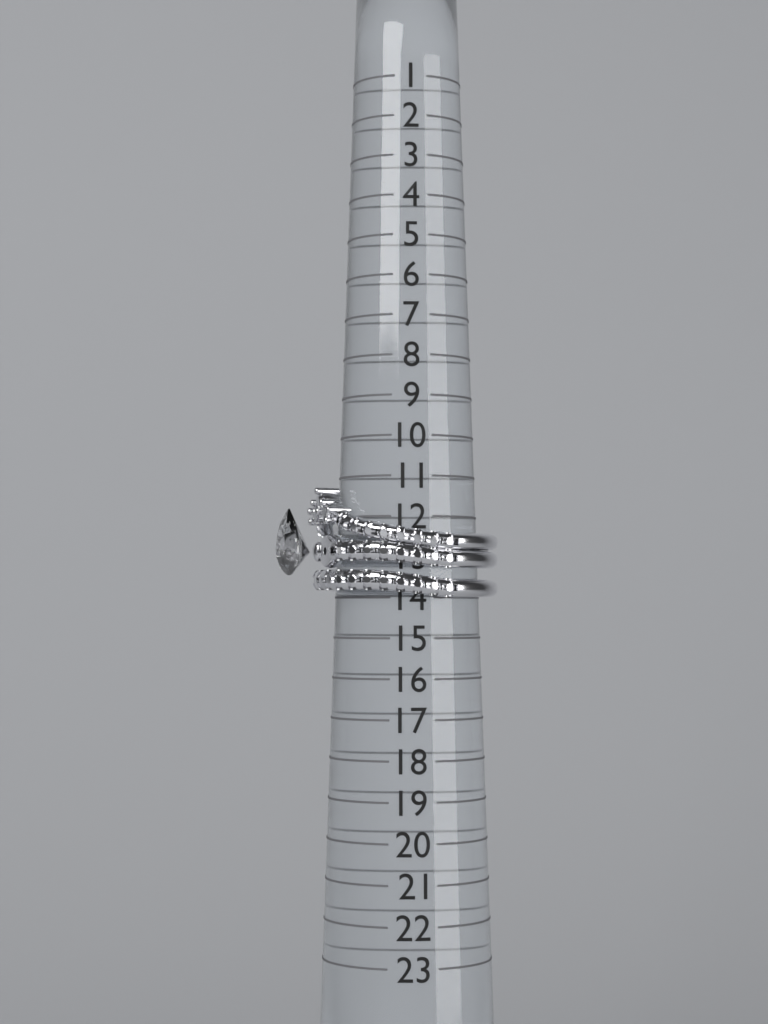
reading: 14 (no unit)
